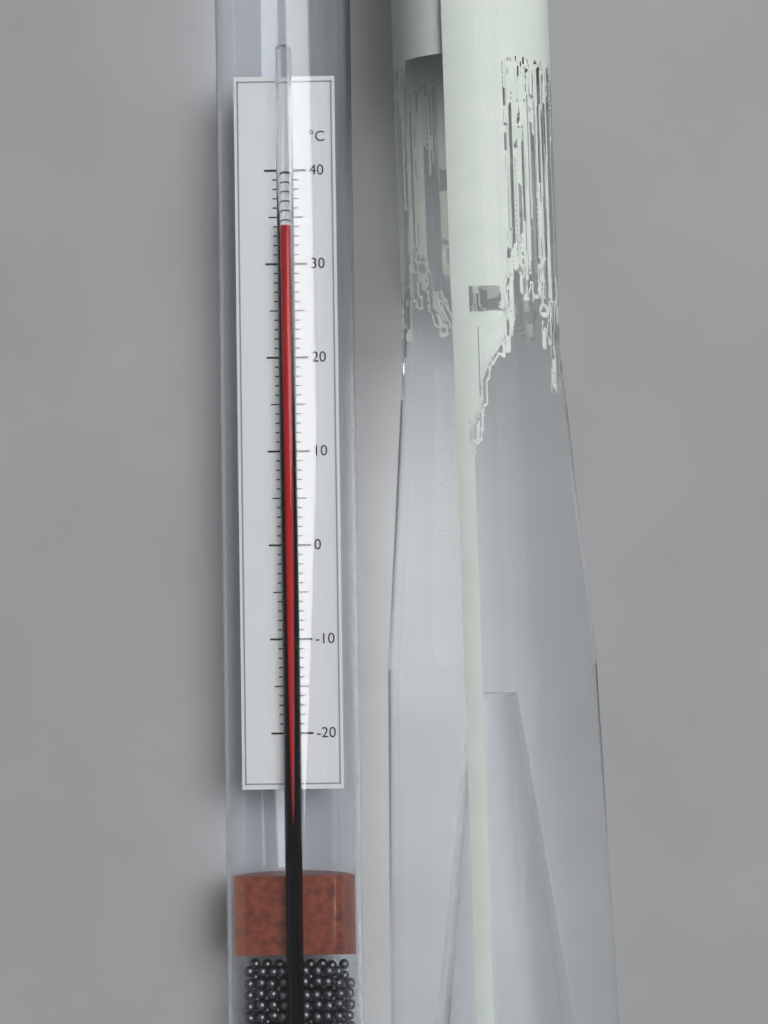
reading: 34 °C
